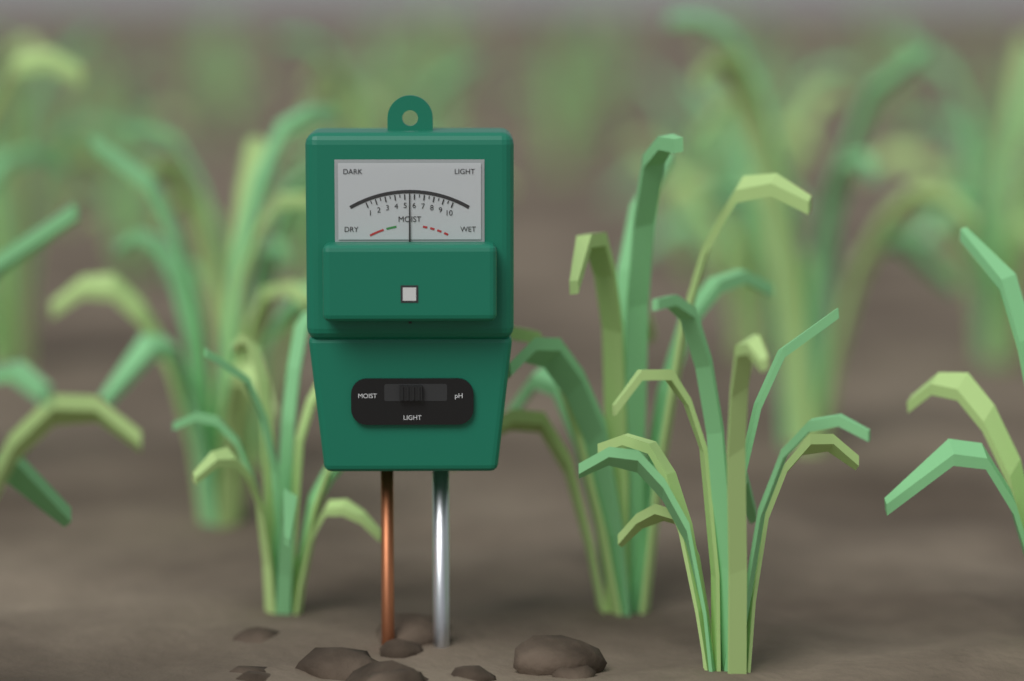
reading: 5.5 (no unit)
